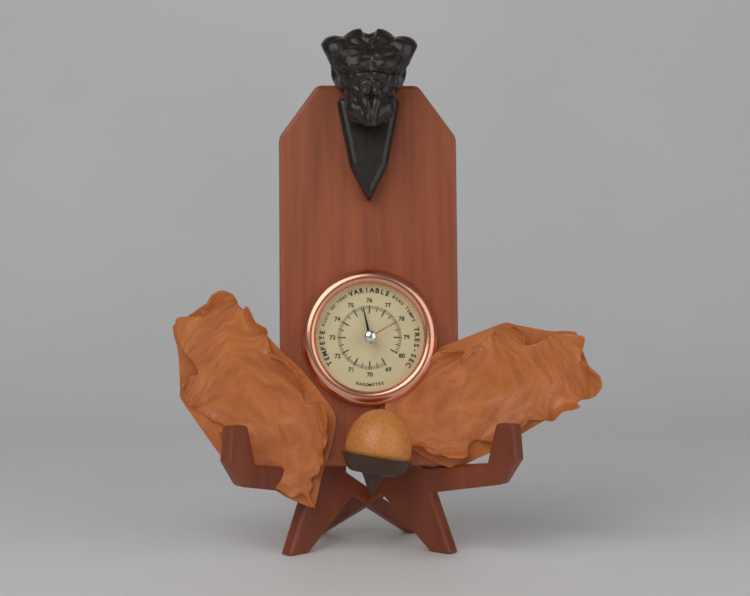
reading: 75.6 (no unit)
